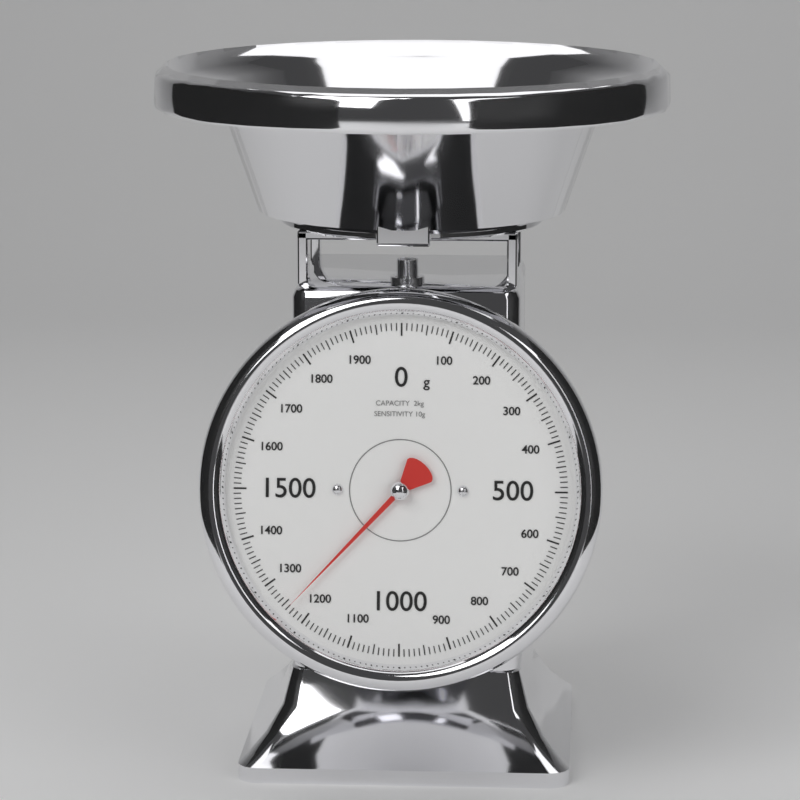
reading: 1240 g
